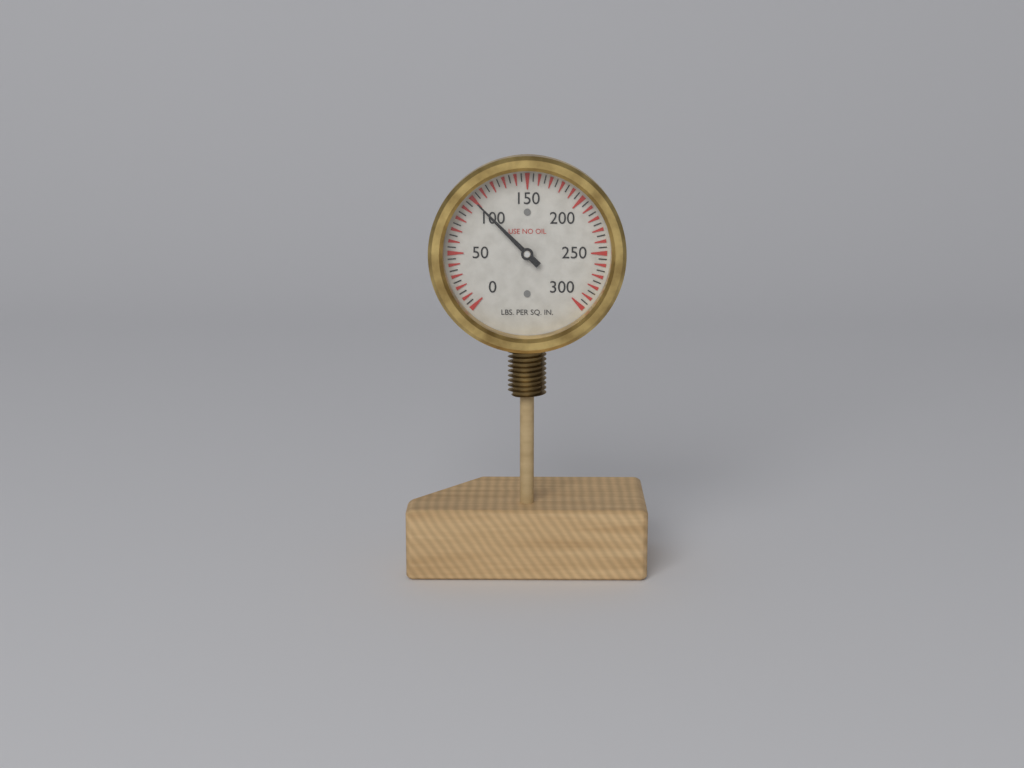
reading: 100 psi
